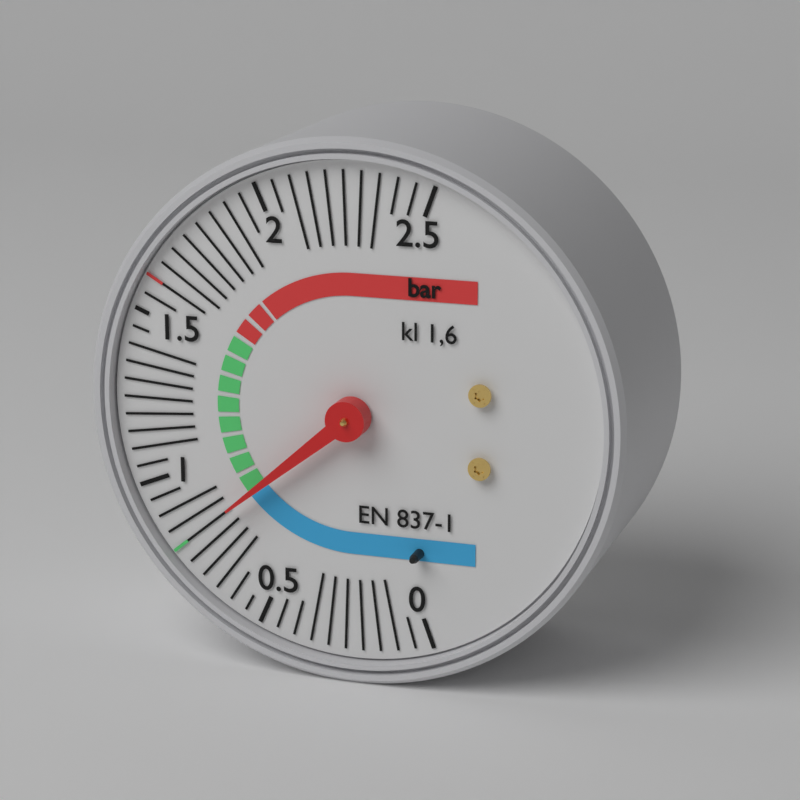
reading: 0.80 bar
